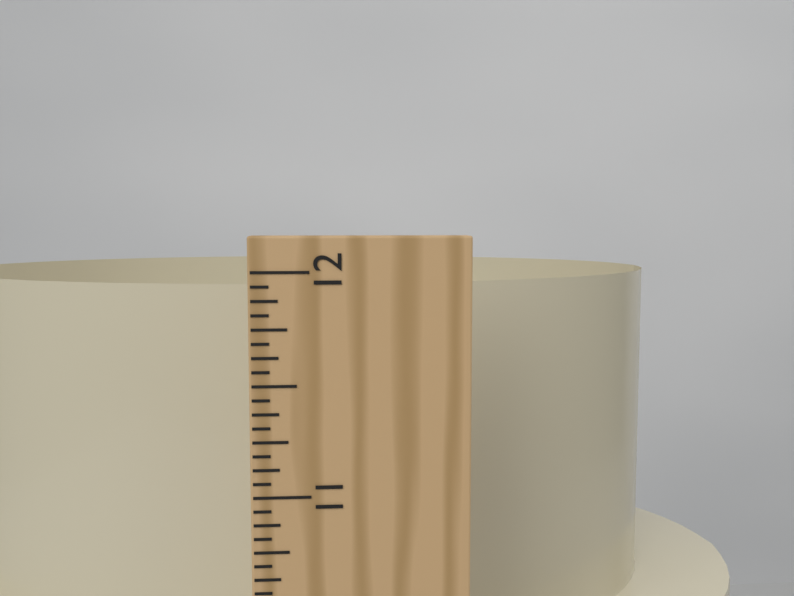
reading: 11.8750 in
